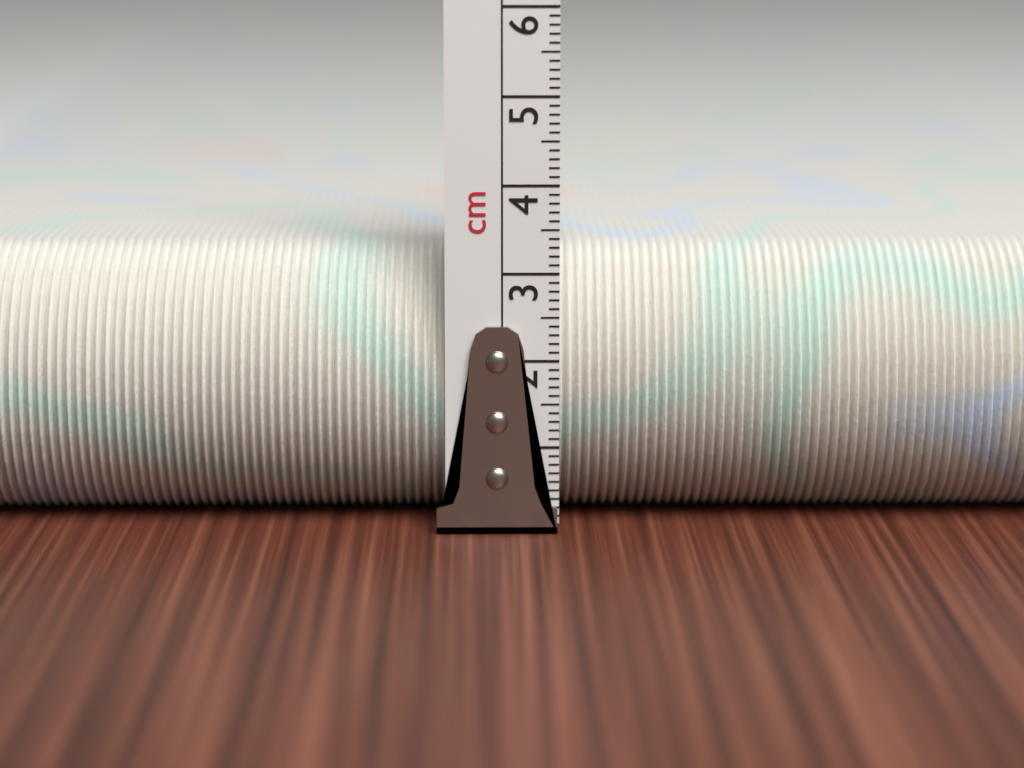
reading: 3.2 cm
